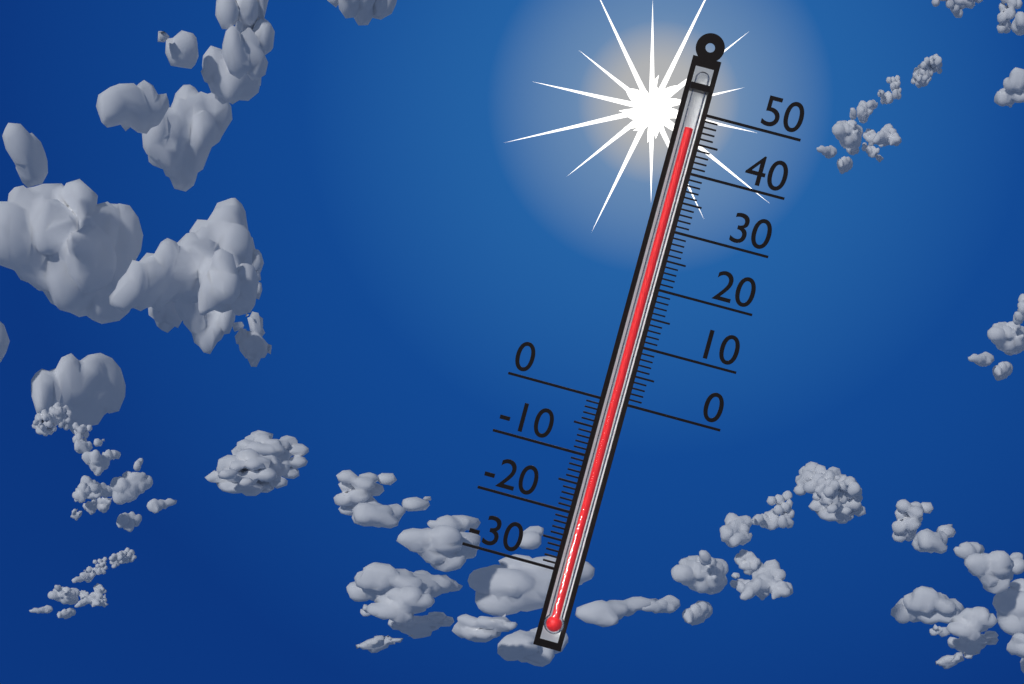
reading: 47 (no unit)
